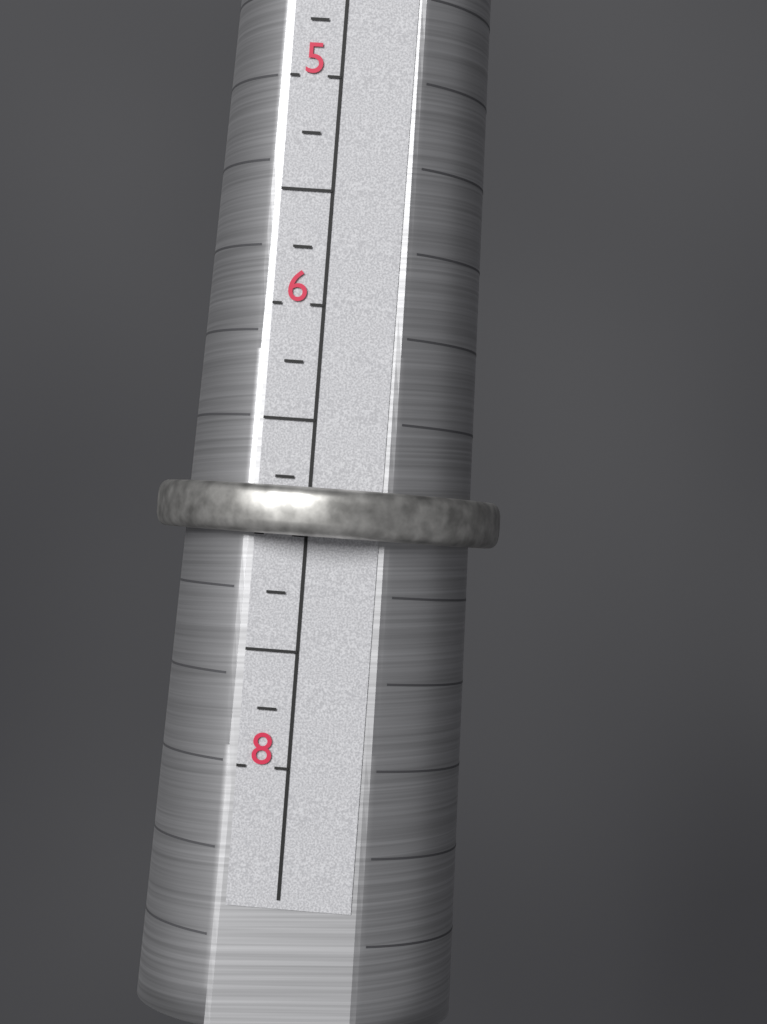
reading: 7.00 (no unit)
